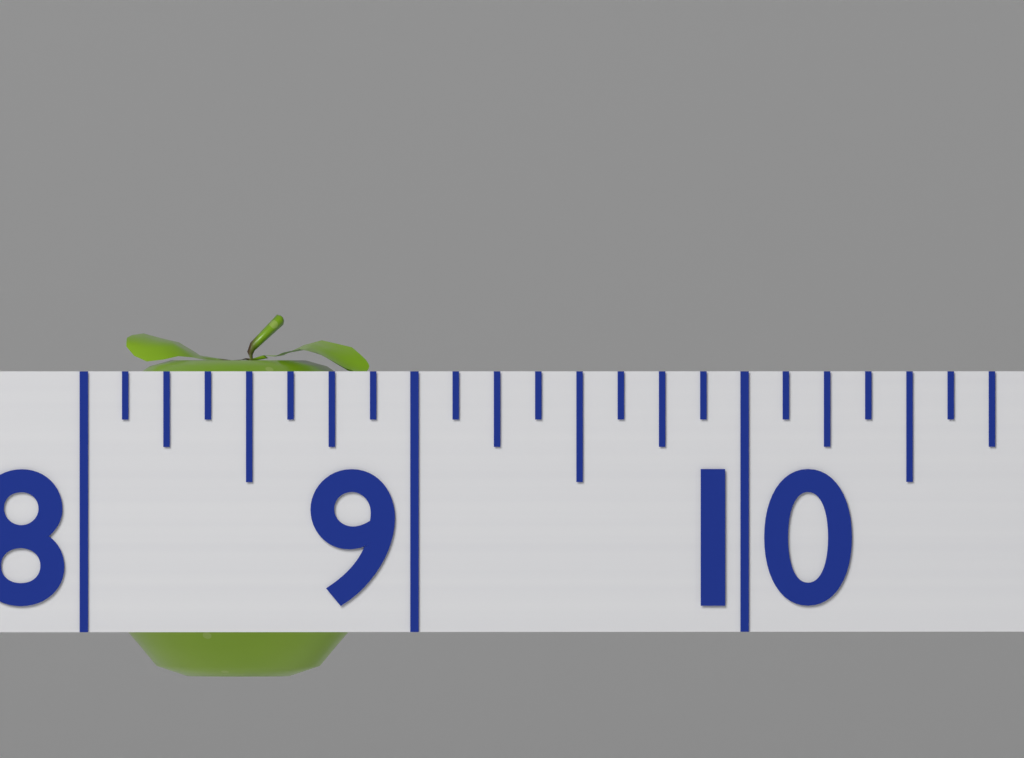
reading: 9.000 (no unit)
